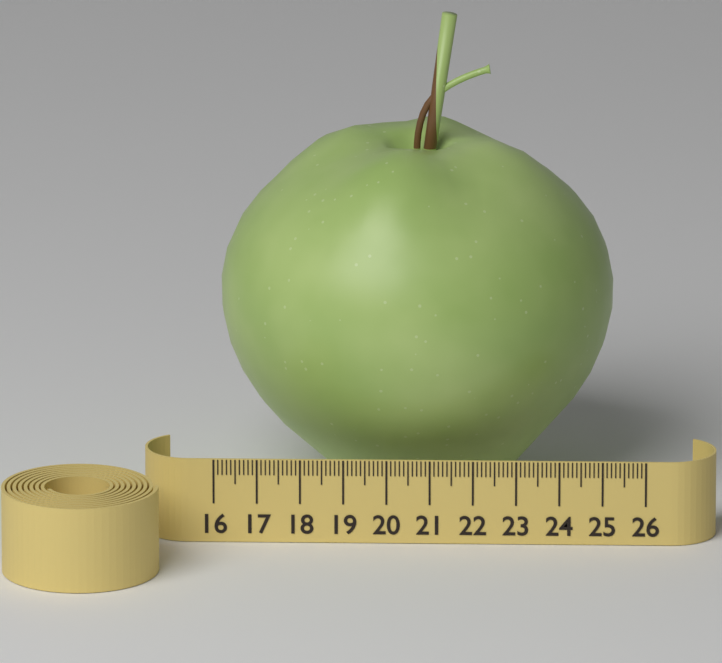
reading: 25.2 (no unit)
